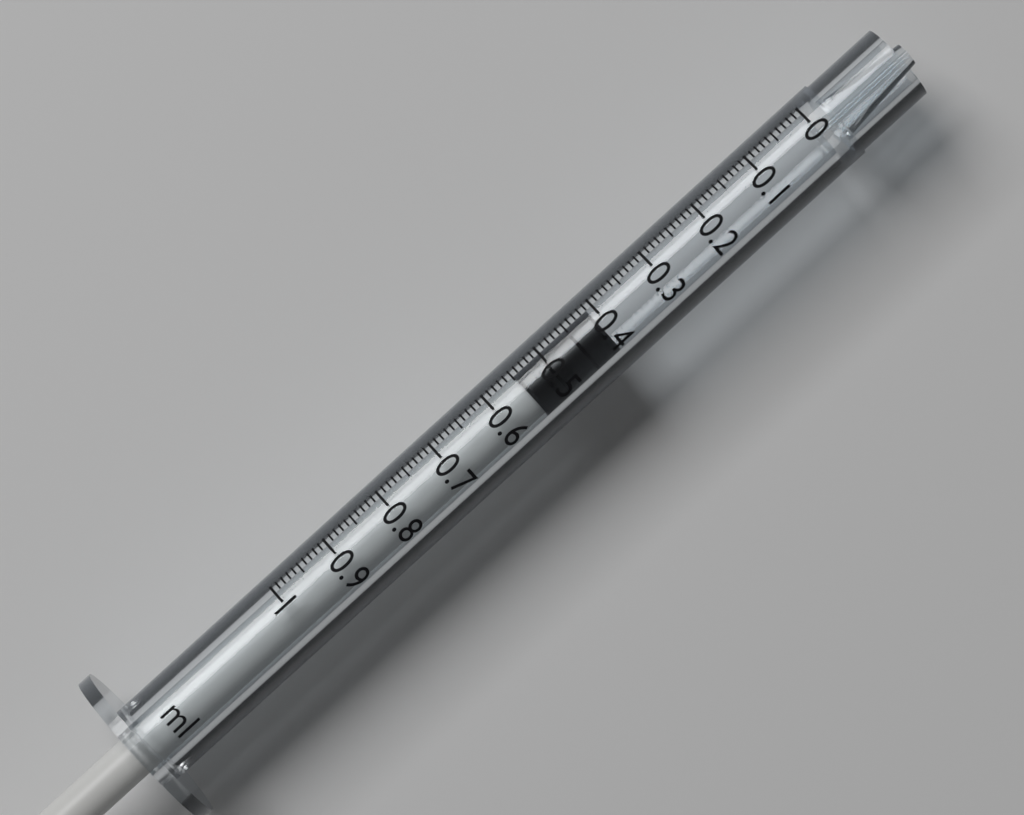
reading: 0.41 ml
